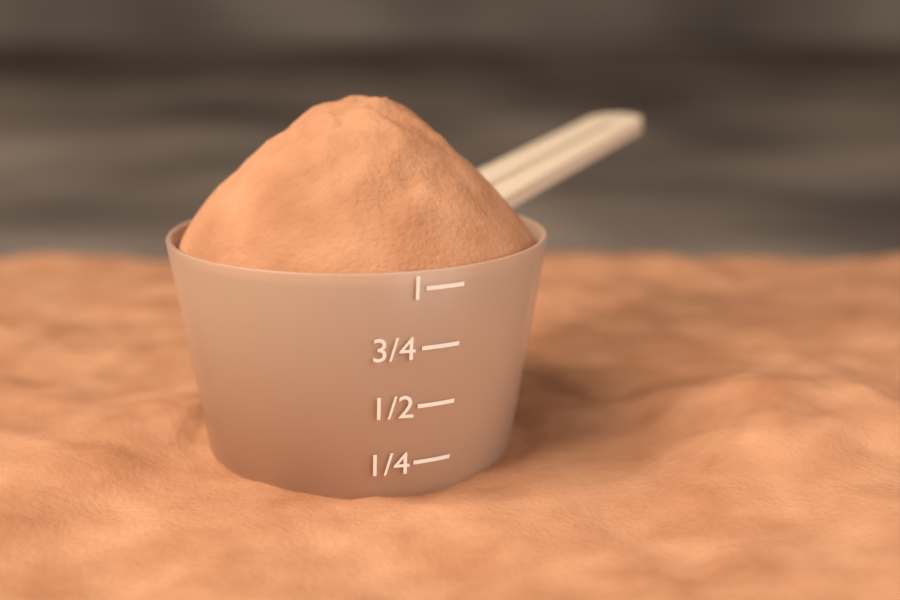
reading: 1.00 (no unit)
